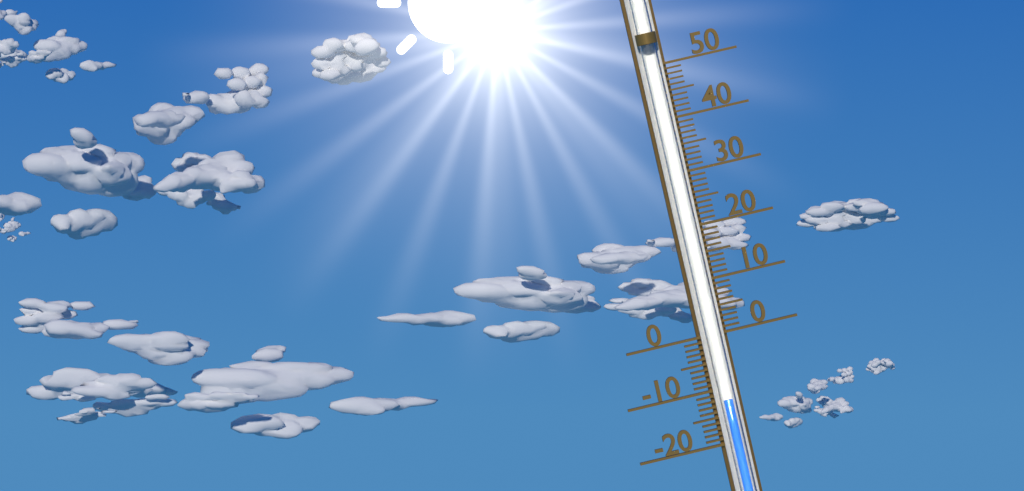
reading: -12 (no unit)
